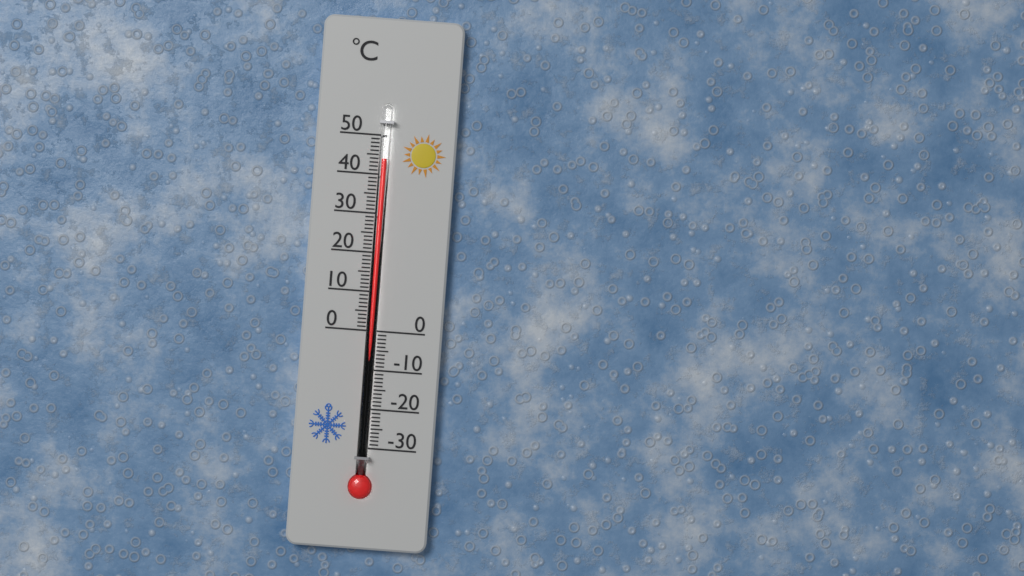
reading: 44 °C
